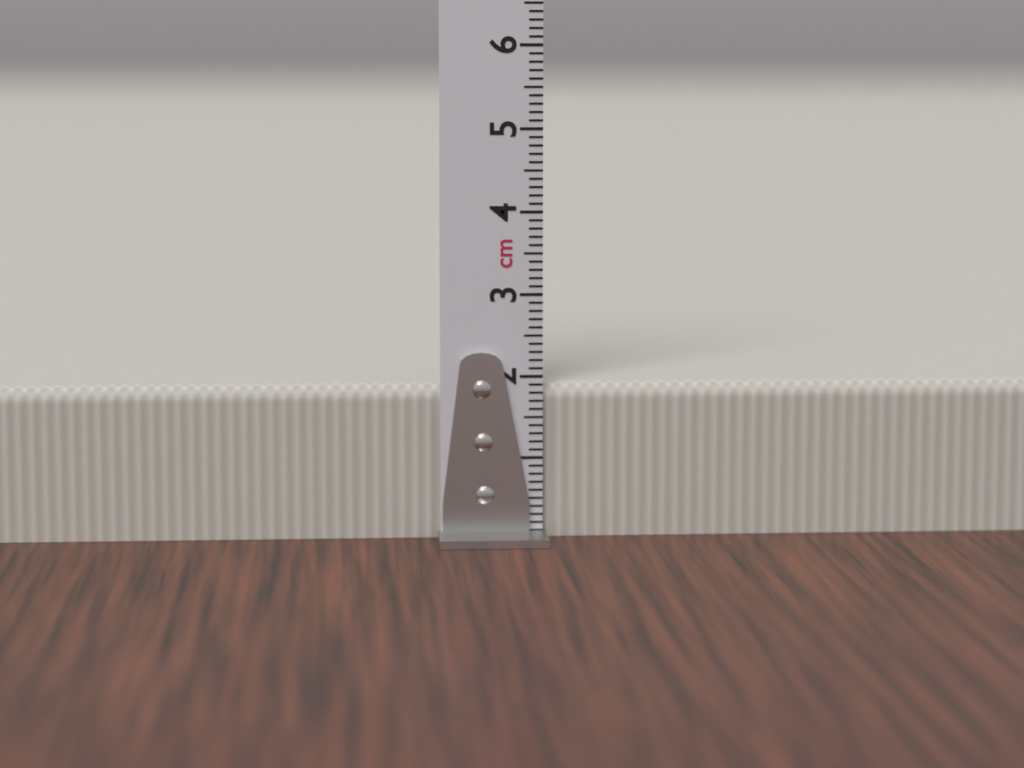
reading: 1.9 cm
